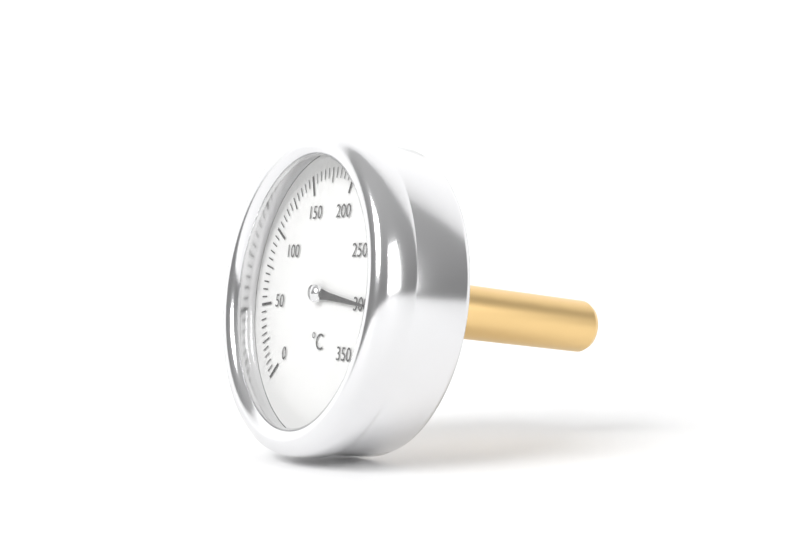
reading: 300 °C
